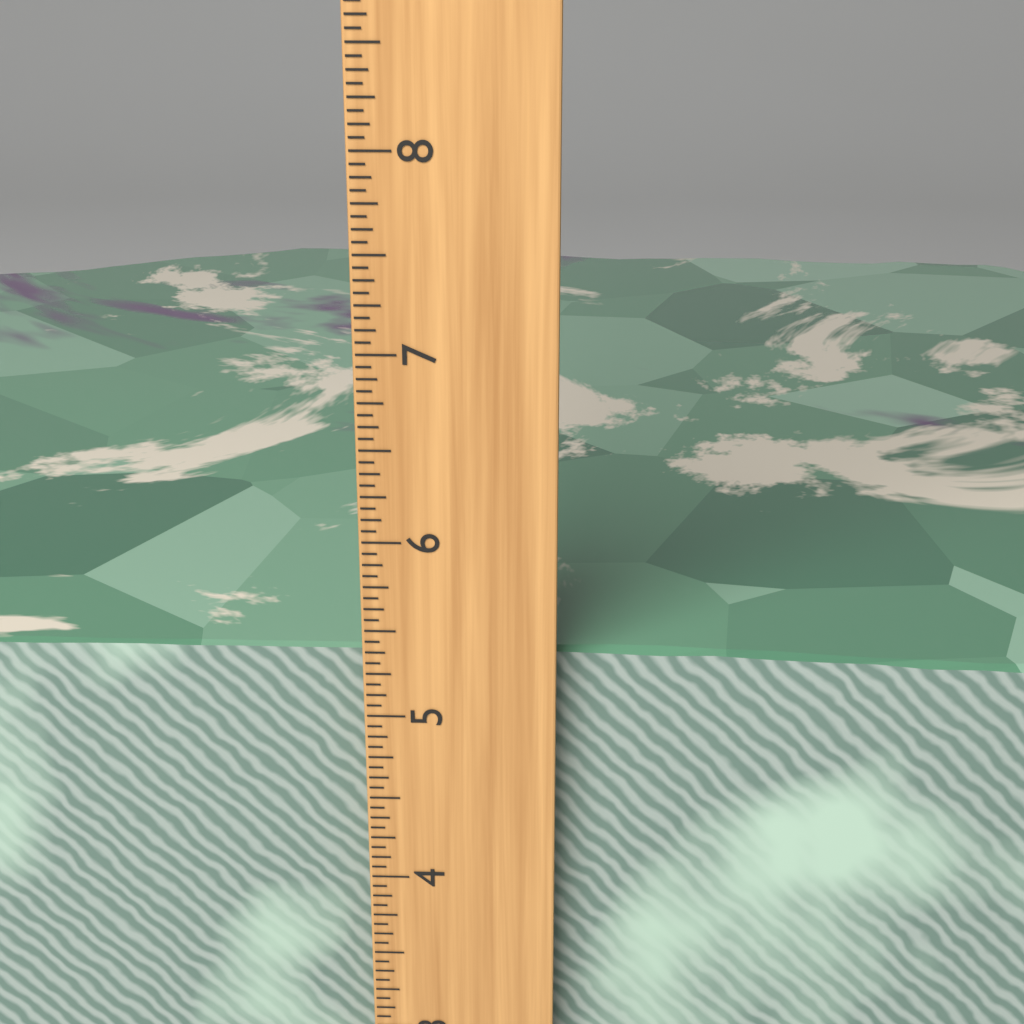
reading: 5.3125 inch
